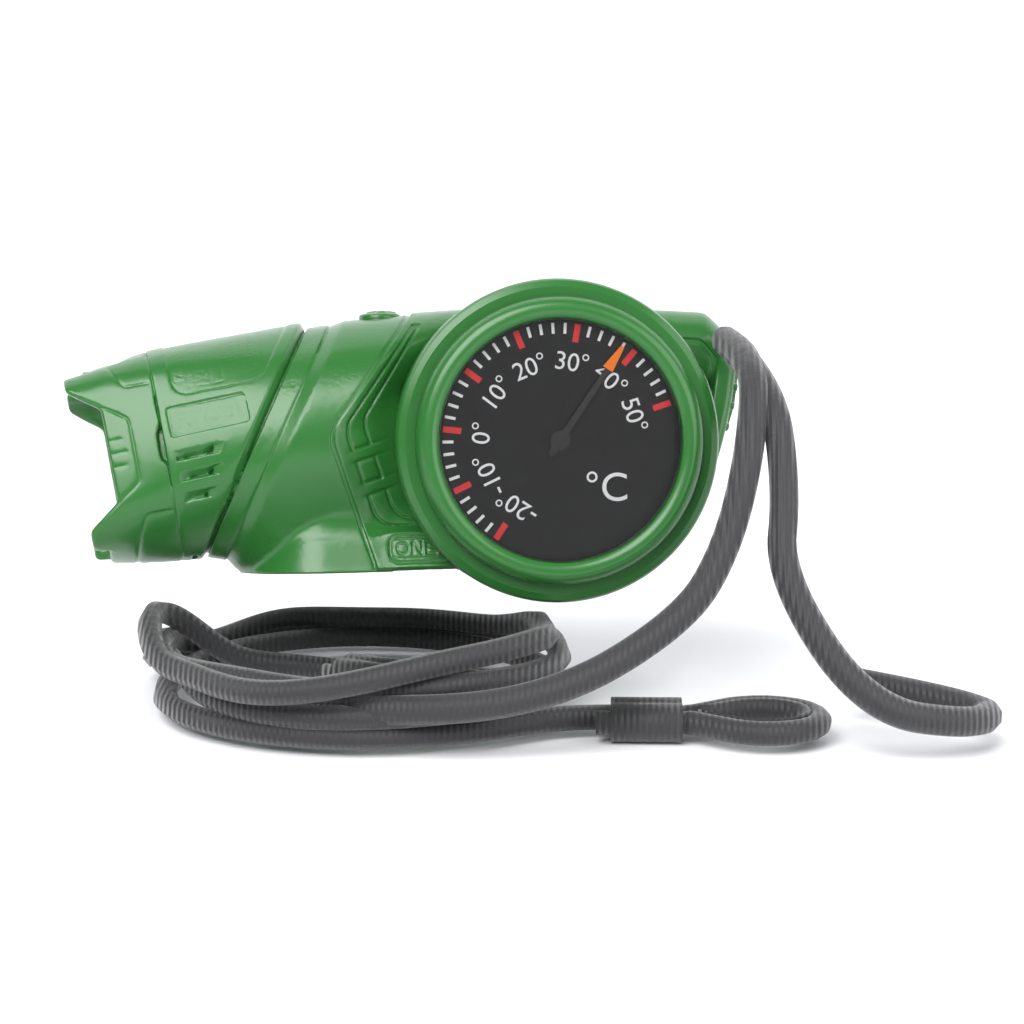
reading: 38 °C
